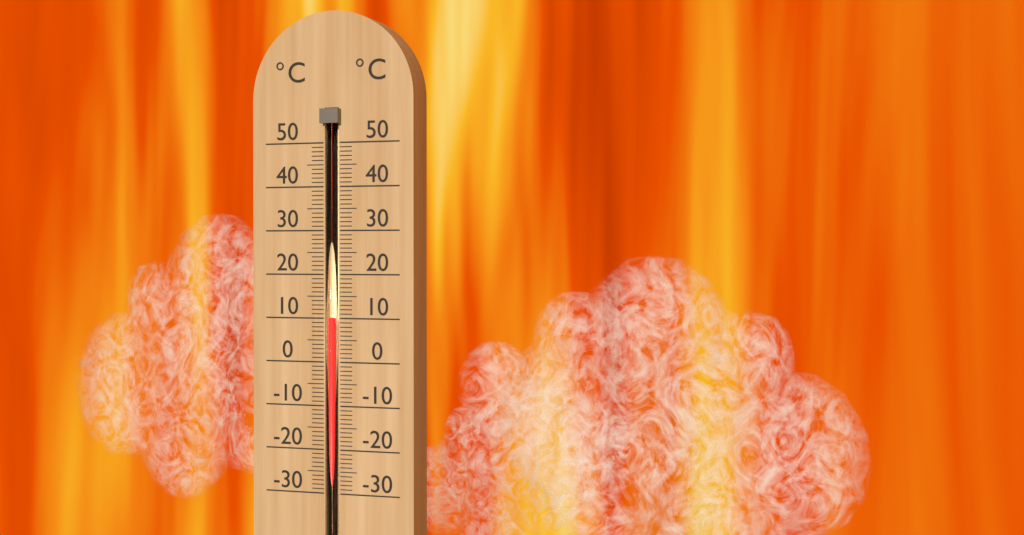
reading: 10 °C
